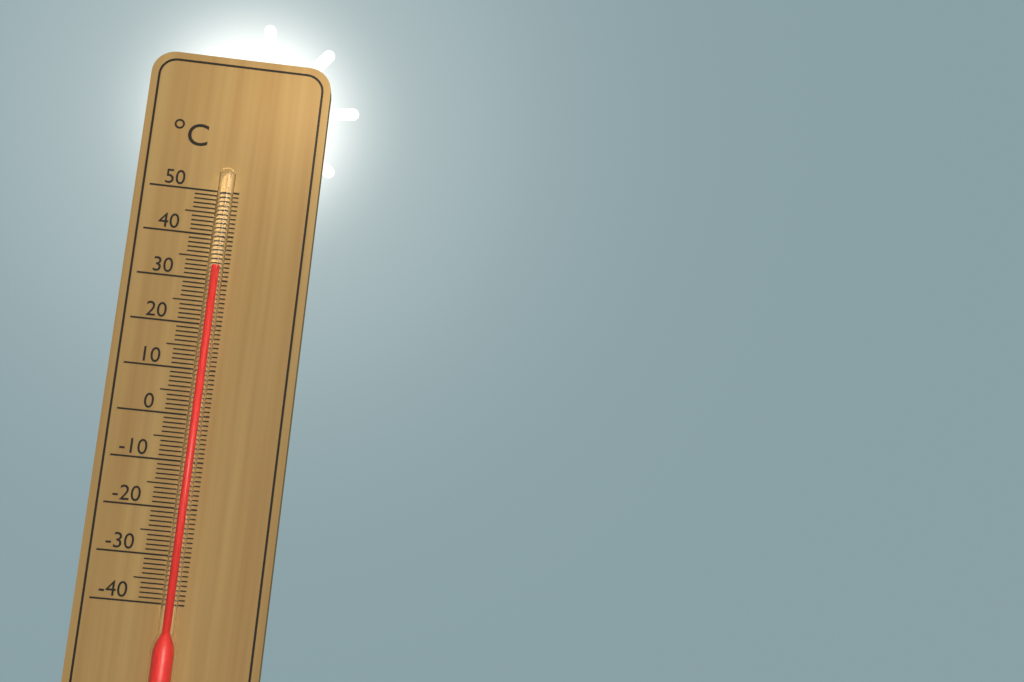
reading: 33 °C
